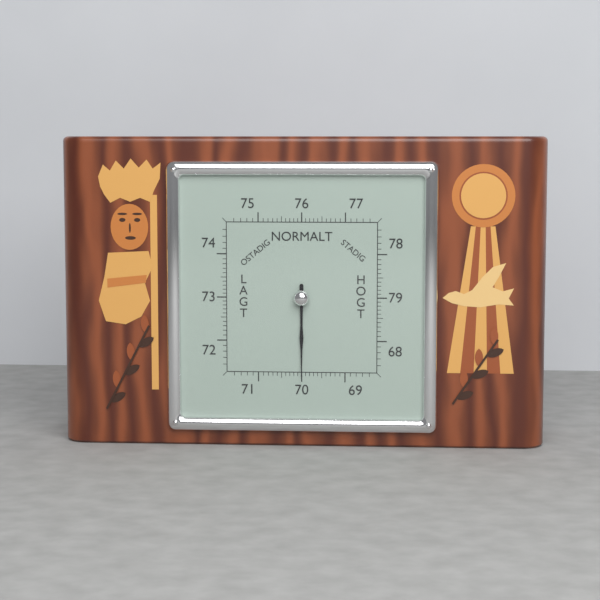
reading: 70.0 (no unit)
